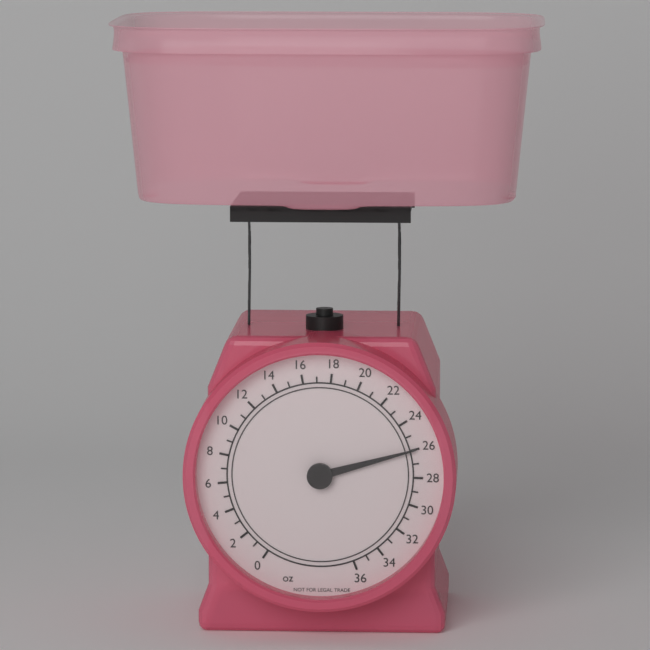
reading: 26 oz
